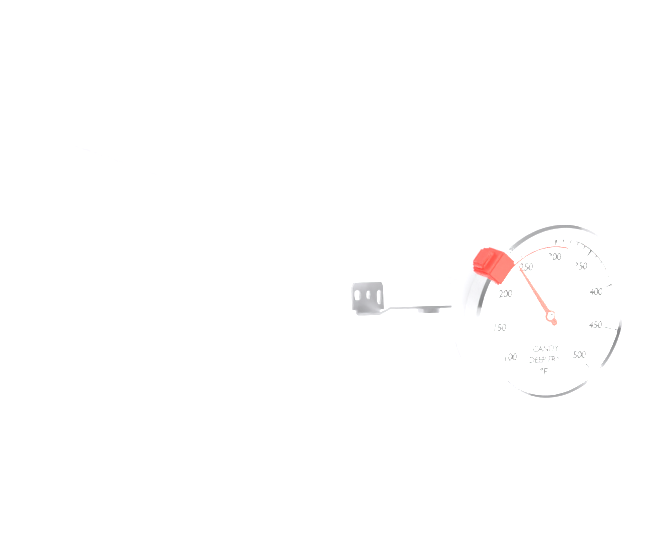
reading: 240 °F
